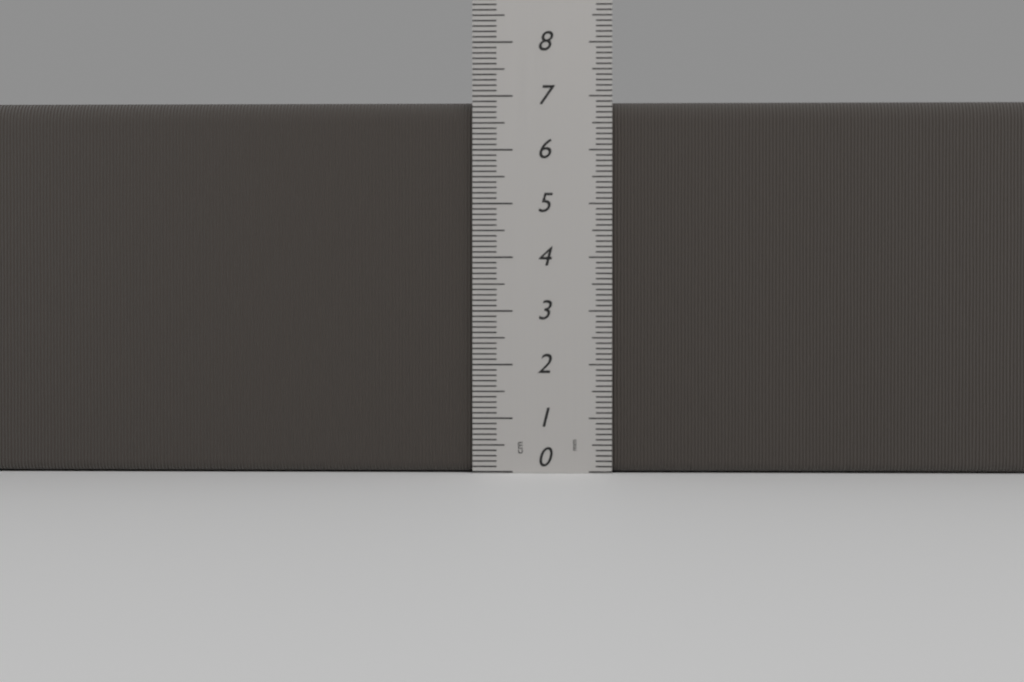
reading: 6.9 cm
